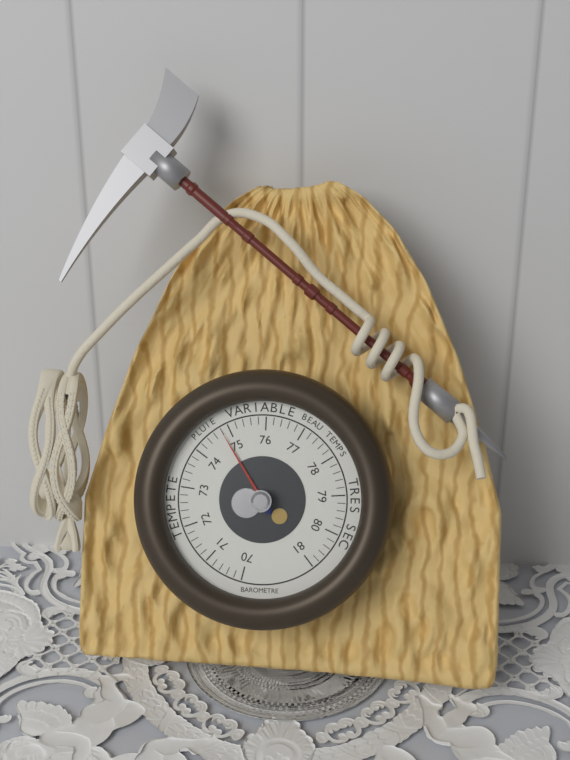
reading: 74.8 (no unit)
